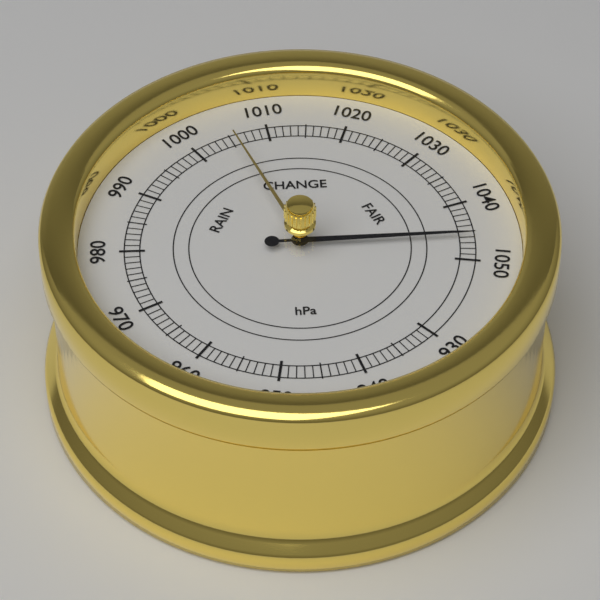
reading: 1046 hPa
